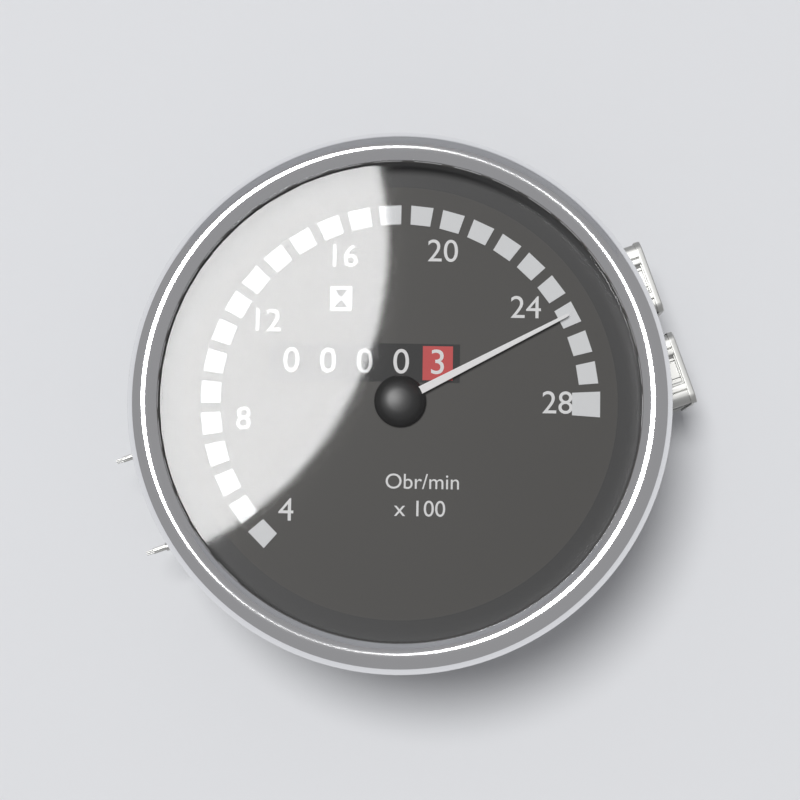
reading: 25 Obr/min x100
